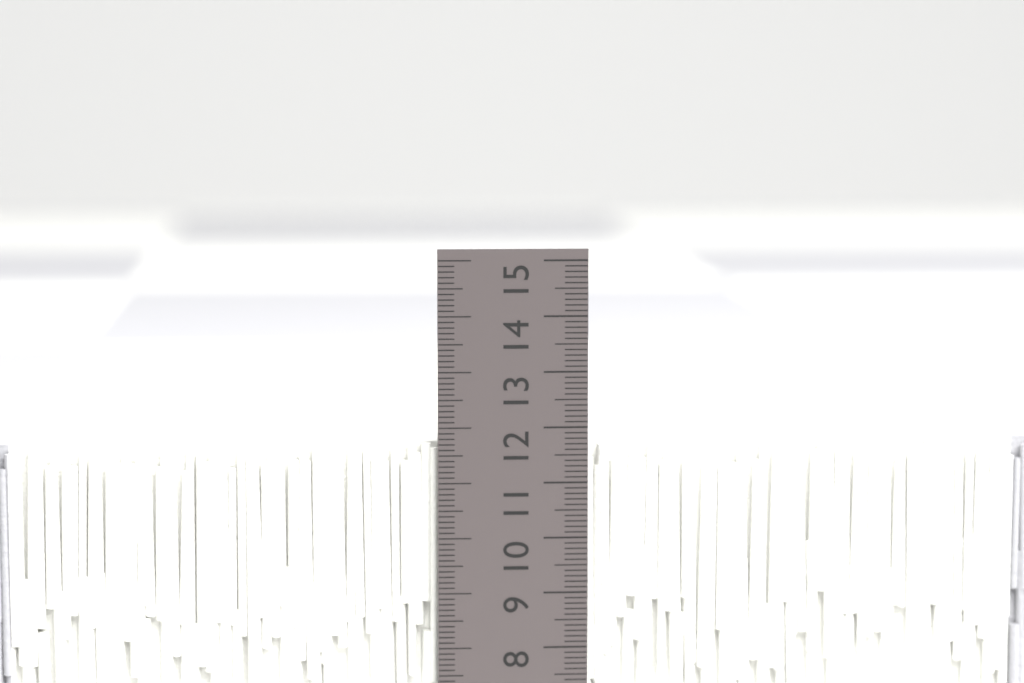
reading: 11.7 cm
